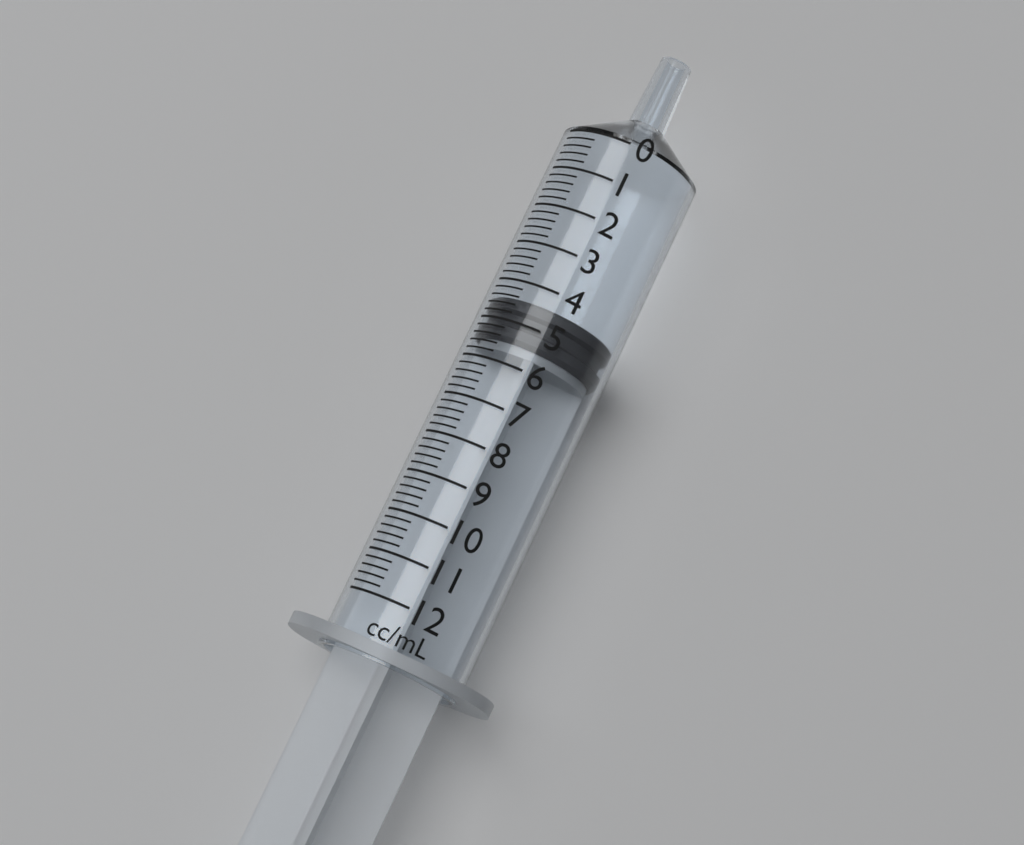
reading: 4.4 ml
